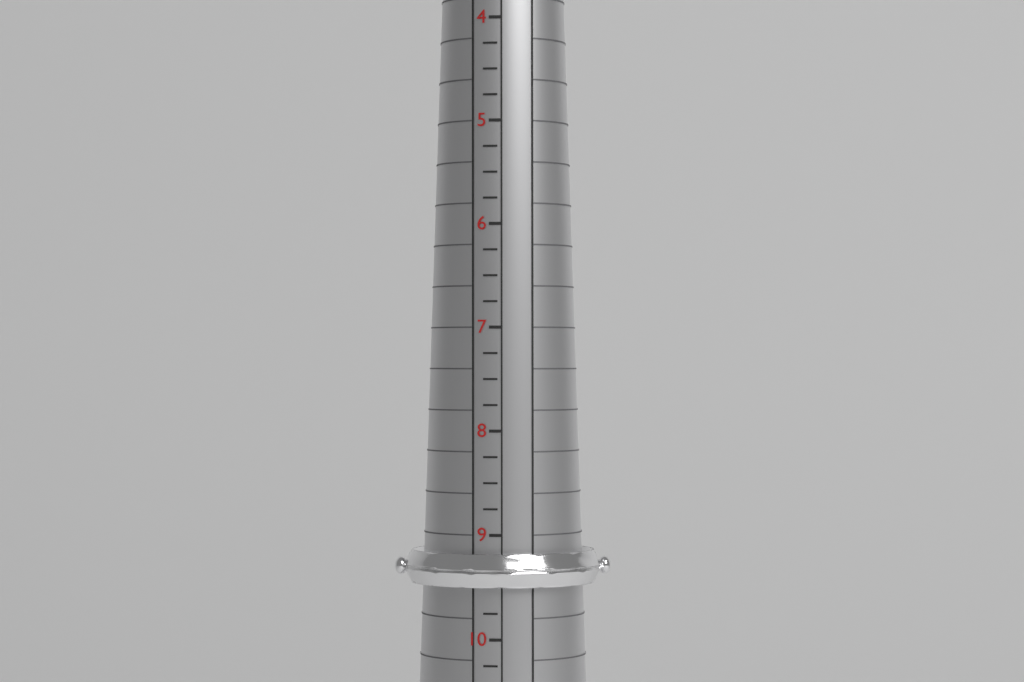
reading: 9.50 (no unit)
